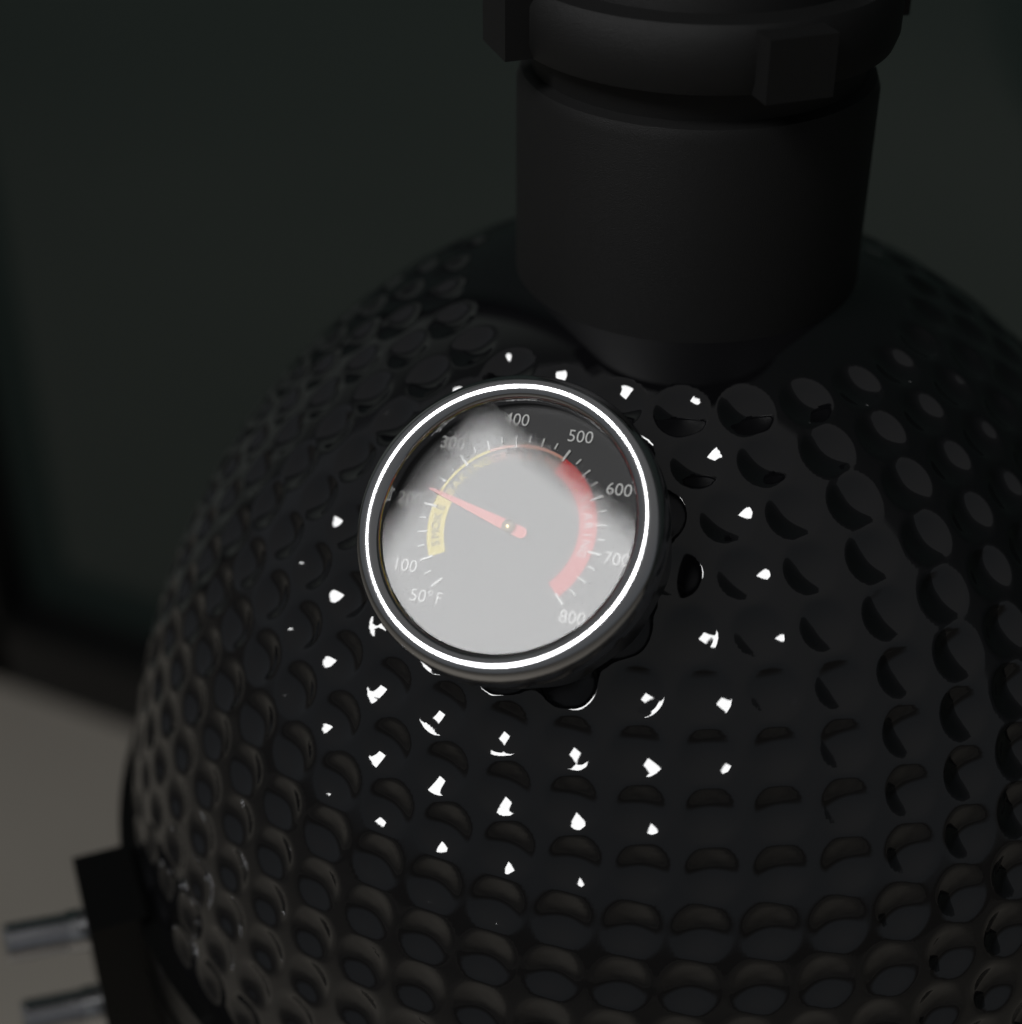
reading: 225 °F
